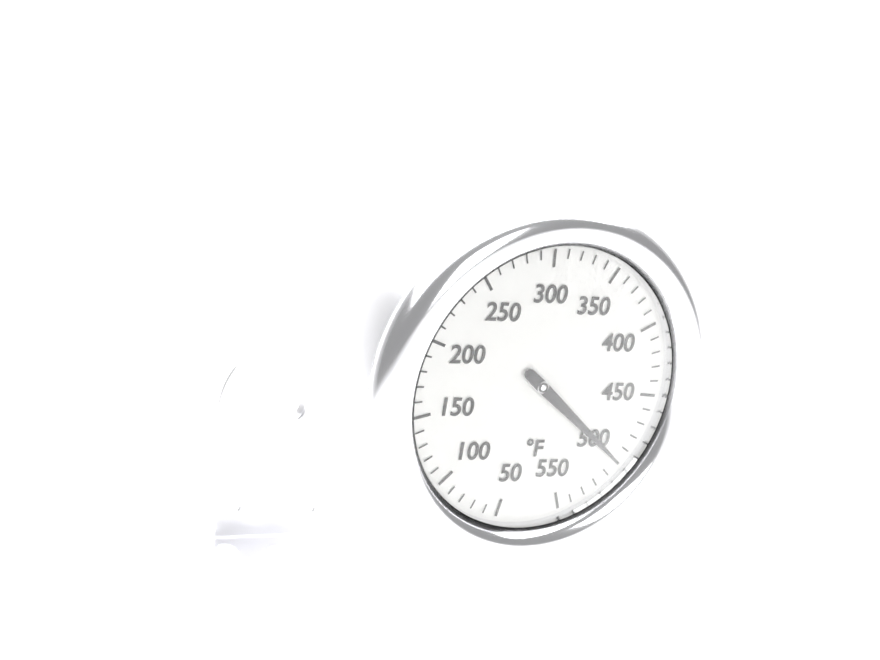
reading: 500 °F
